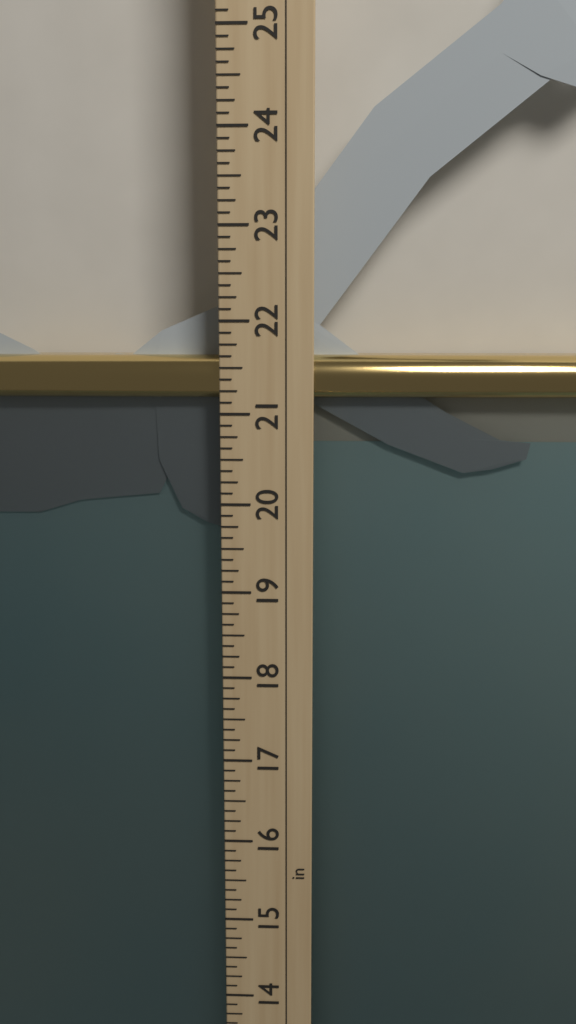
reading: 21.625 in
